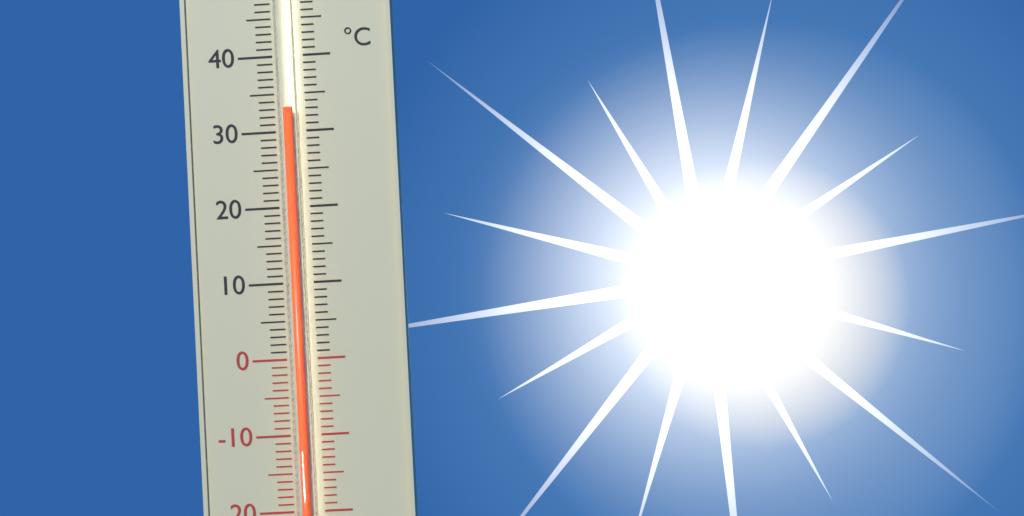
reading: 33 °C
